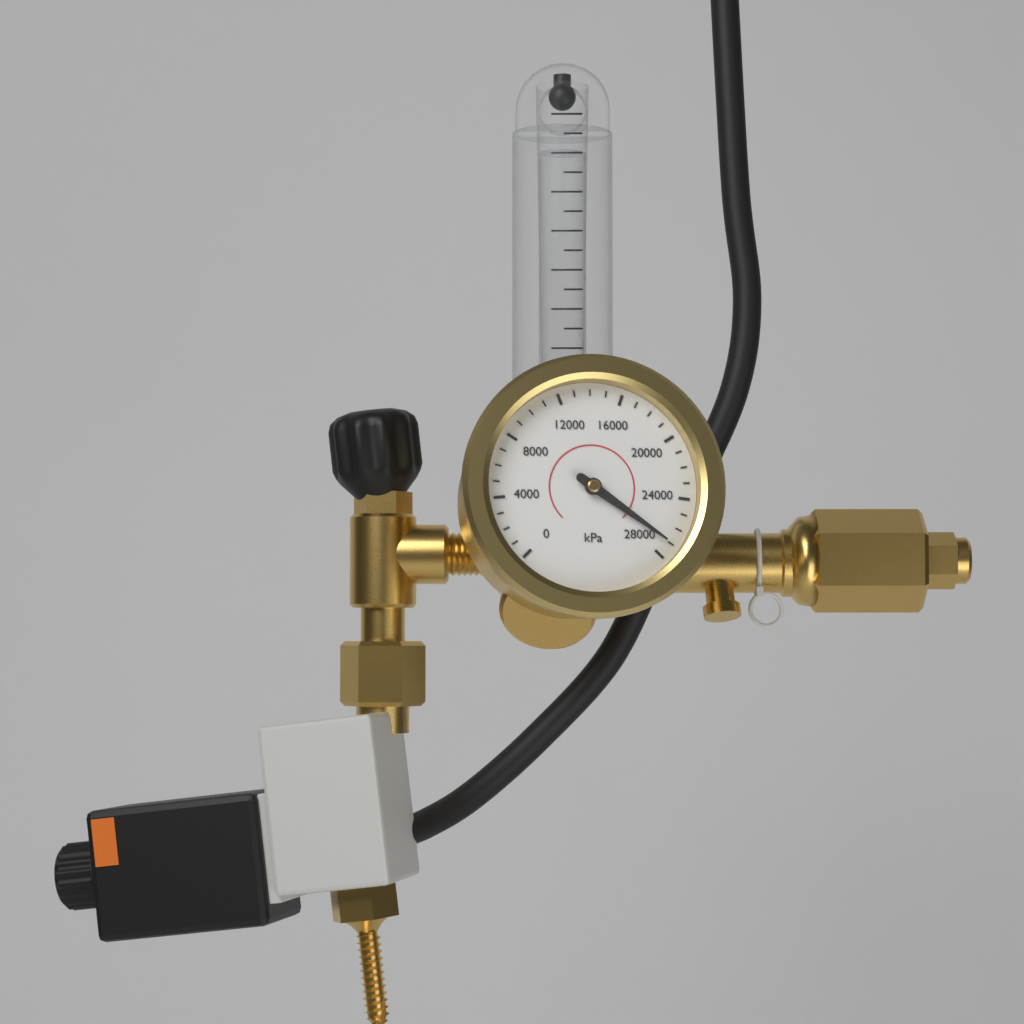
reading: 27000 kPa
